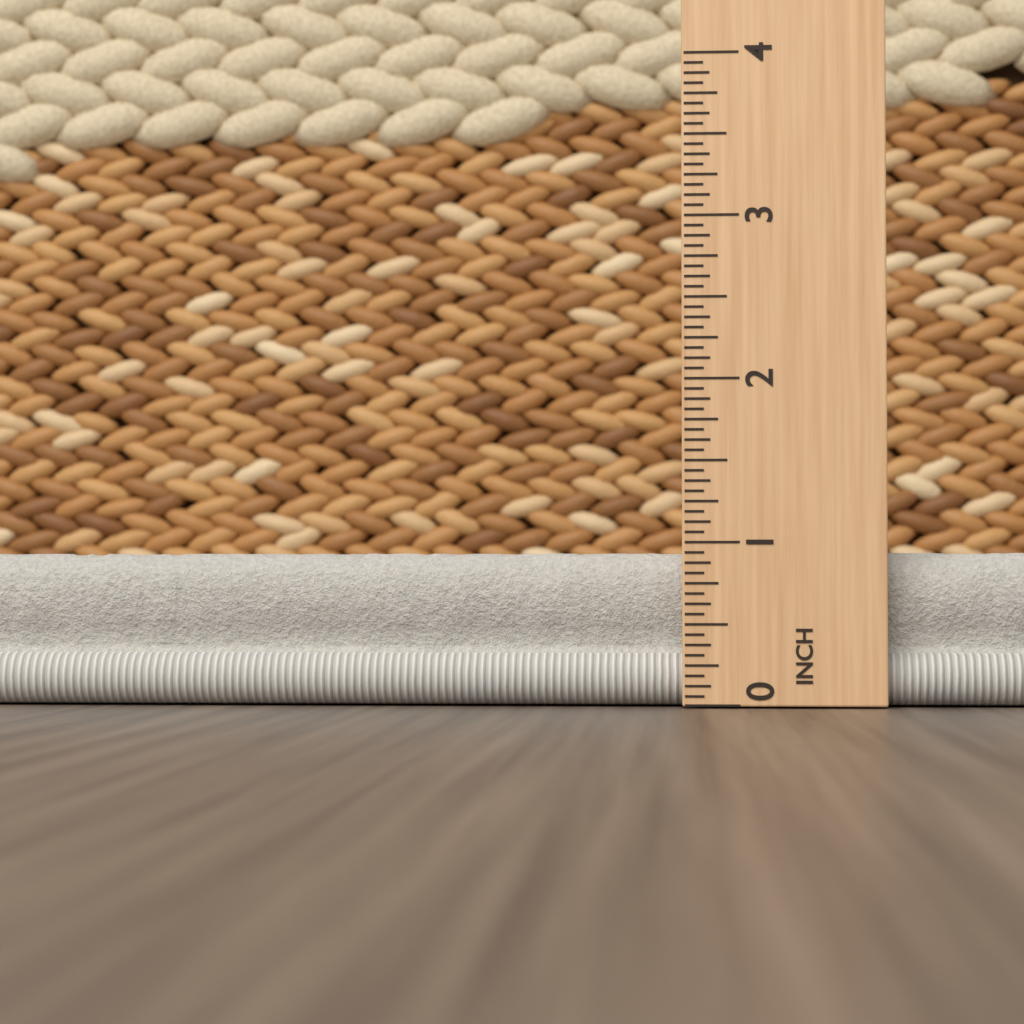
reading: 0.9375 in
